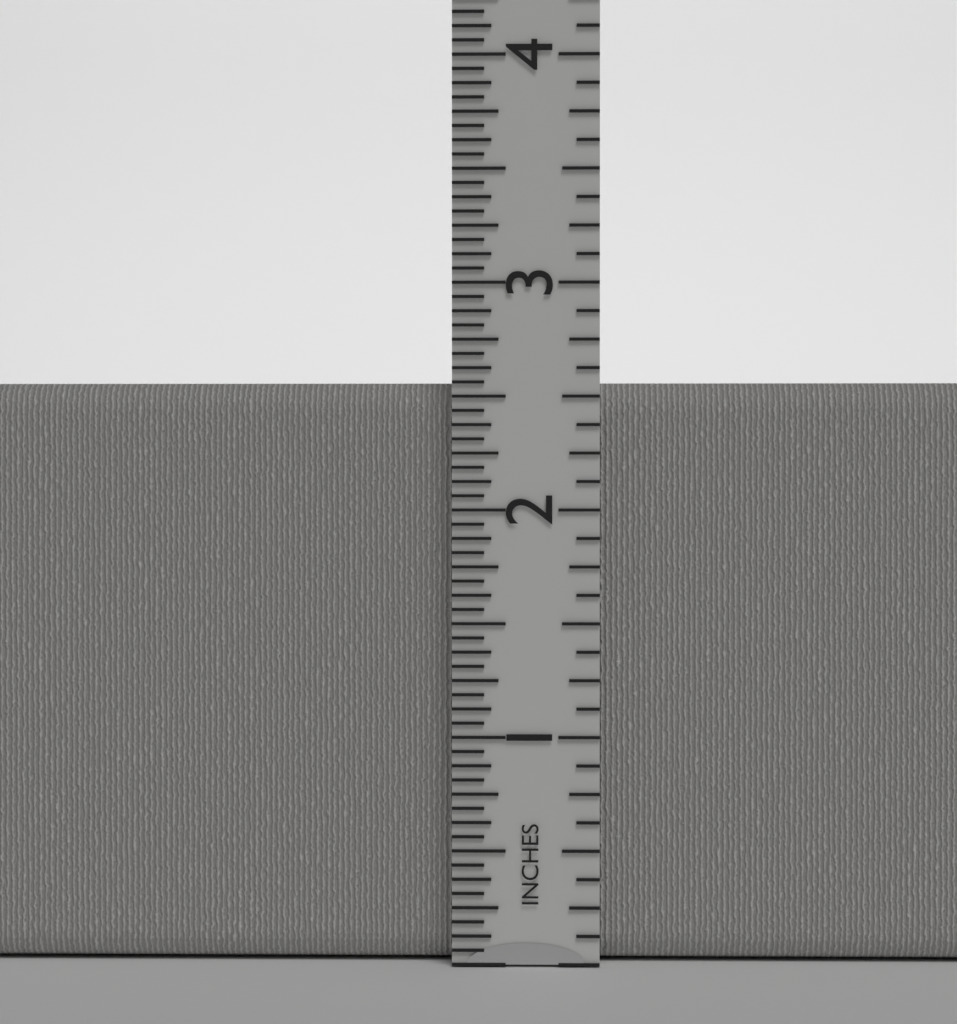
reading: 2.5625 in
